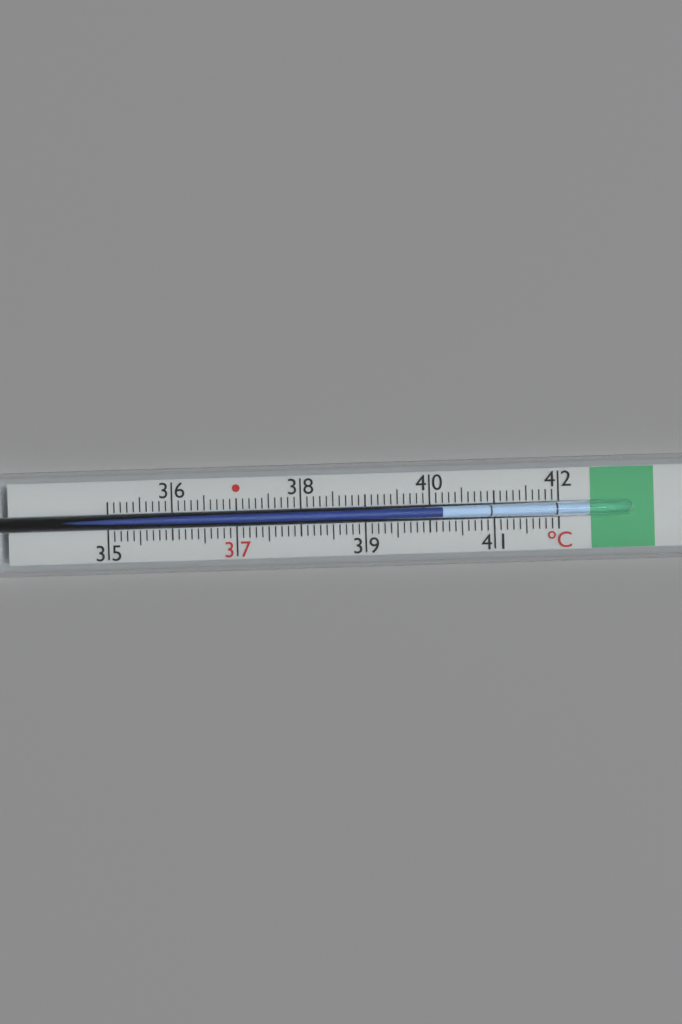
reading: 40.2 °C
